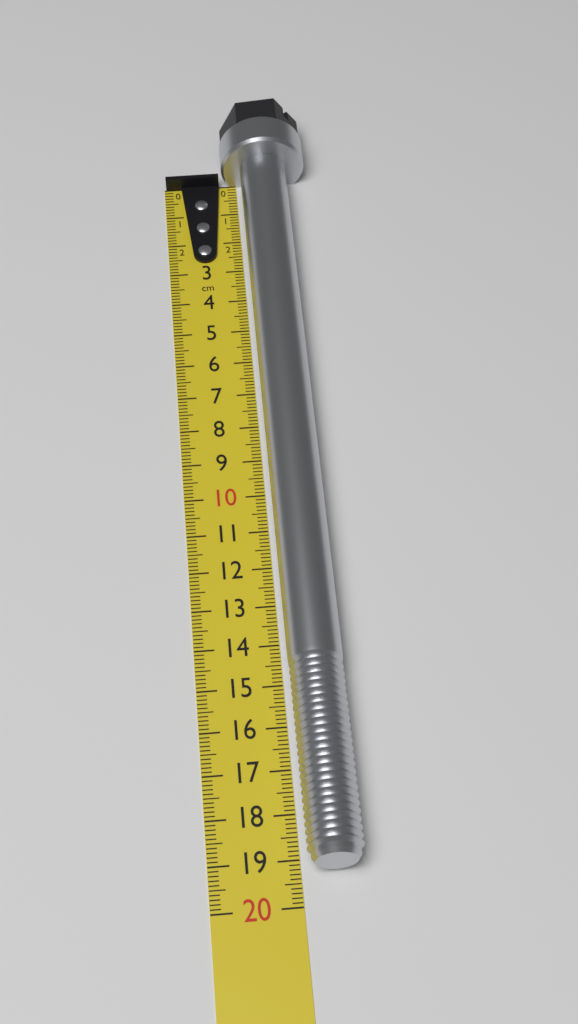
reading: 19.3 cm
